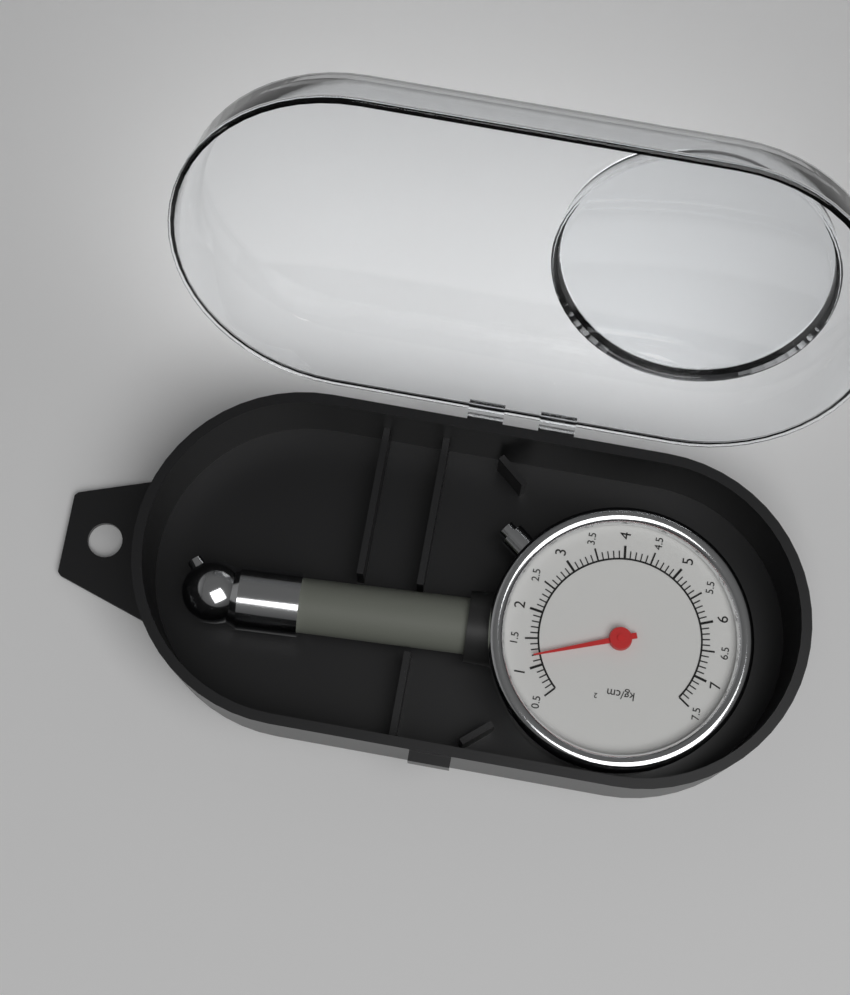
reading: 1.2 kg/cm²
